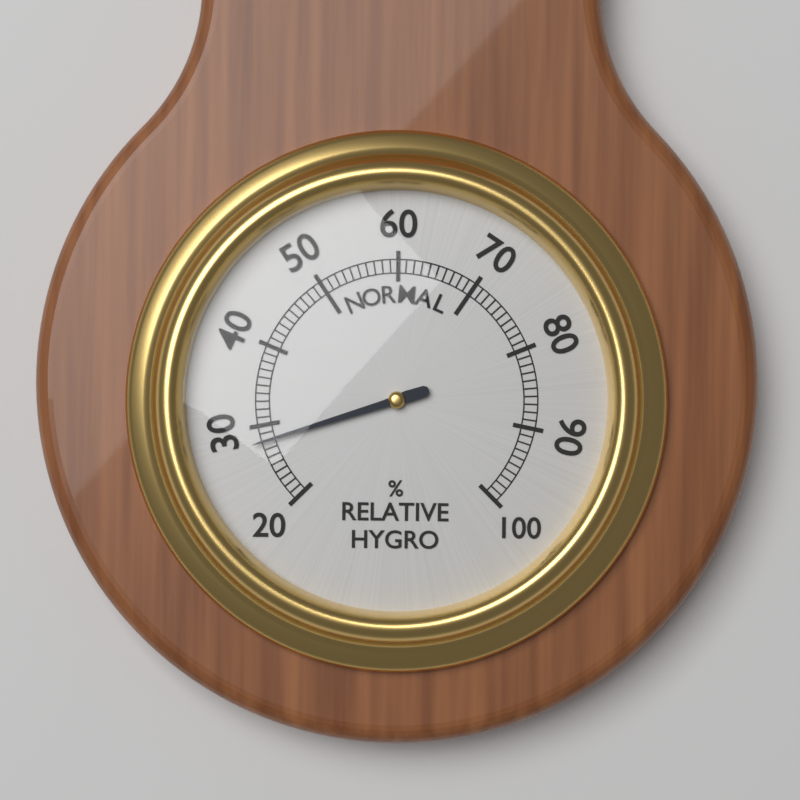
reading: 28 %
